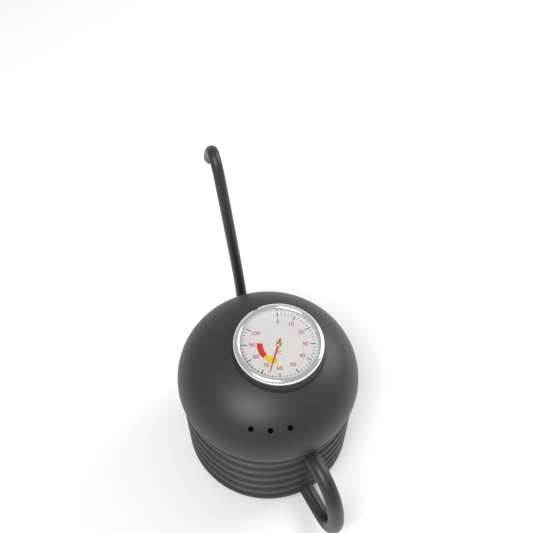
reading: 66 °C
